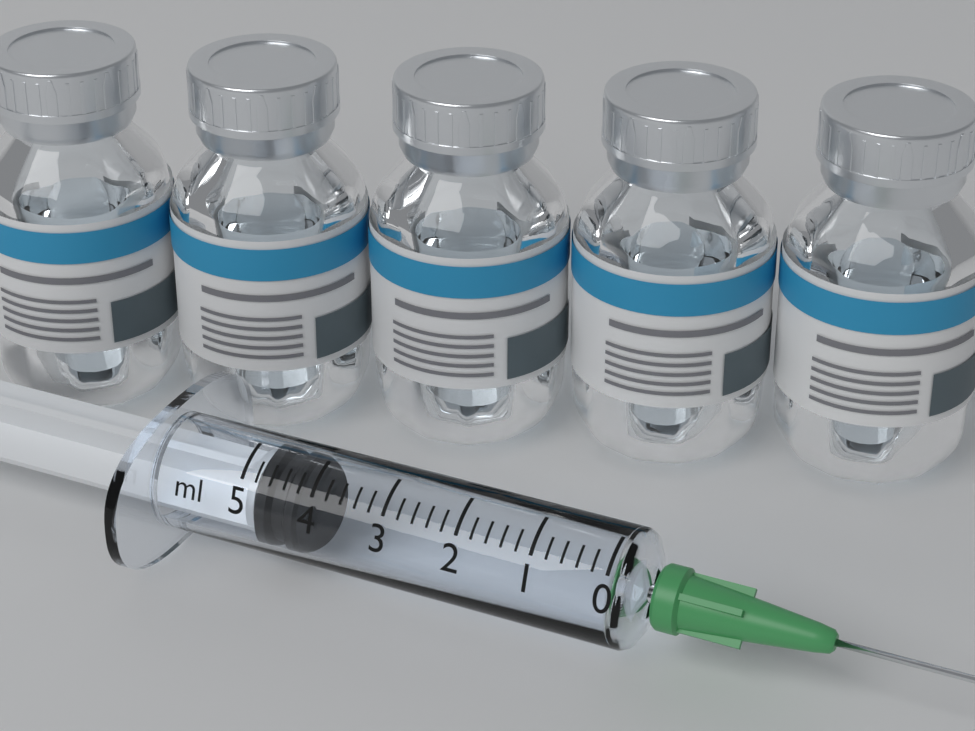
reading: 4.2 ml
